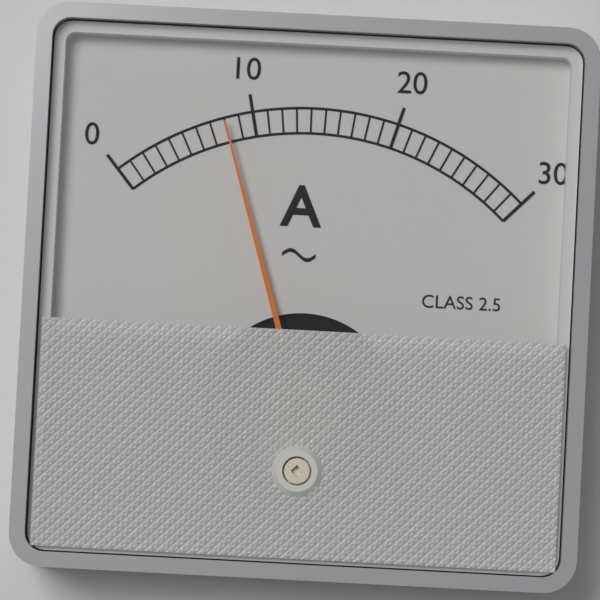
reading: 8 A
